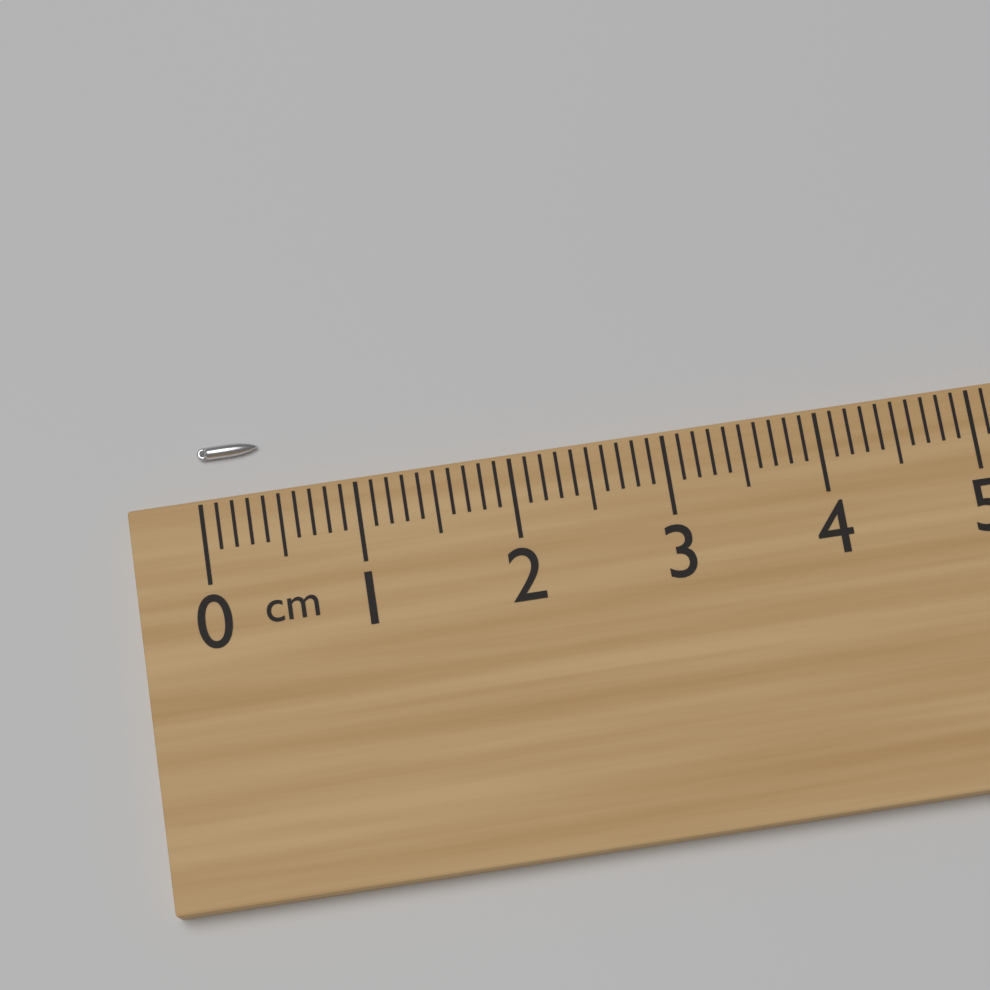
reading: 0.4 cm
